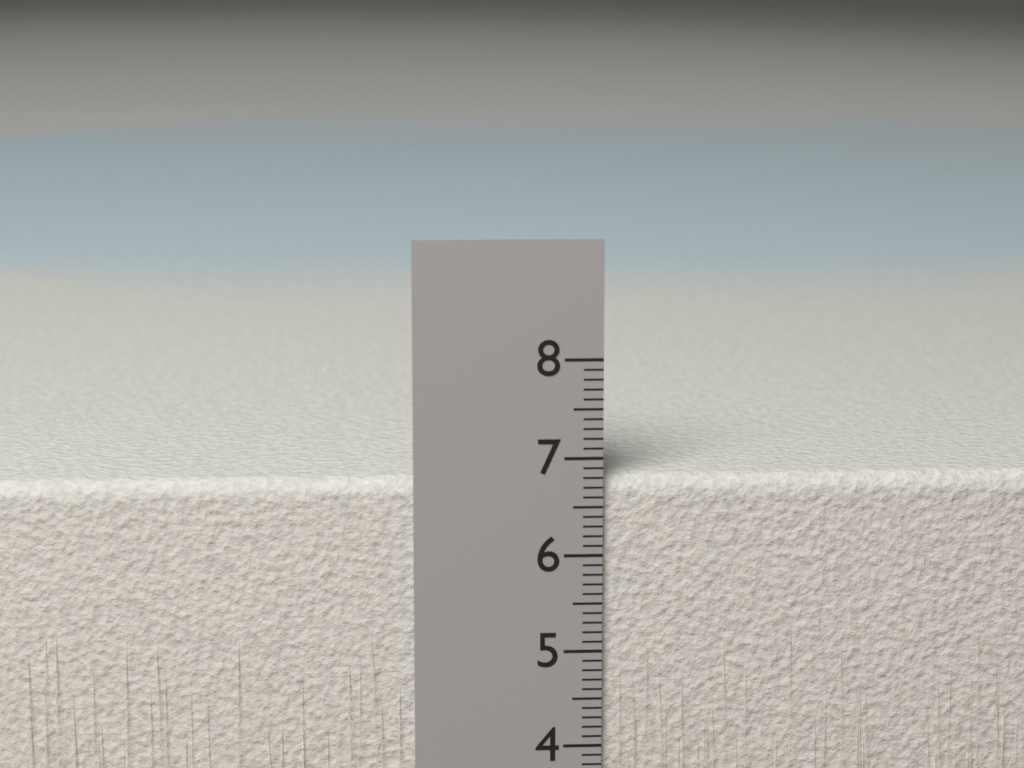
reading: 6.8 cm
